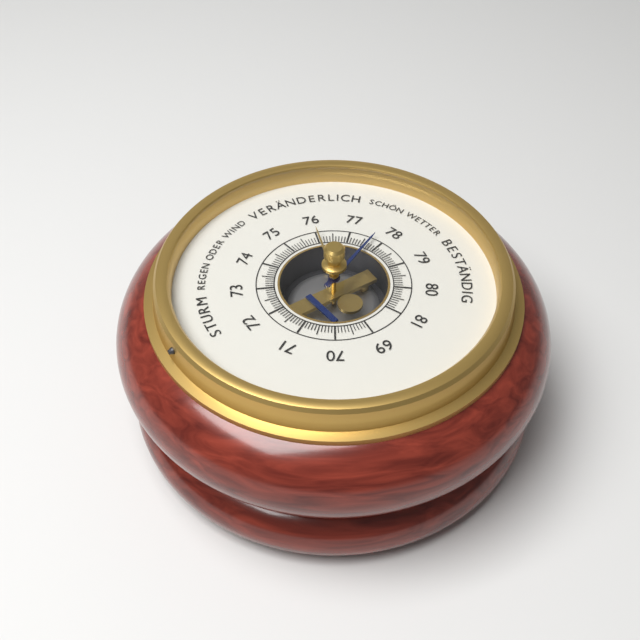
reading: 77.7 (no unit)
